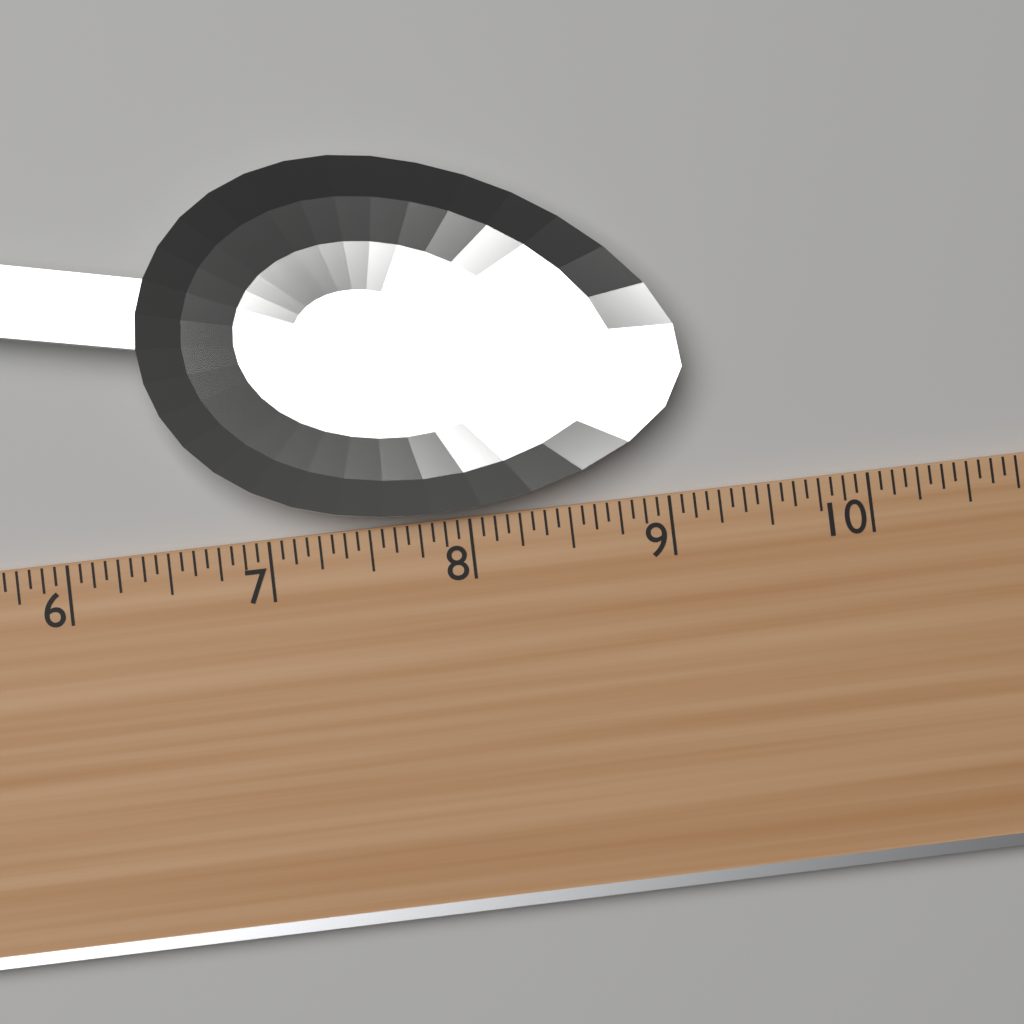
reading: 9.1250 (no unit)
